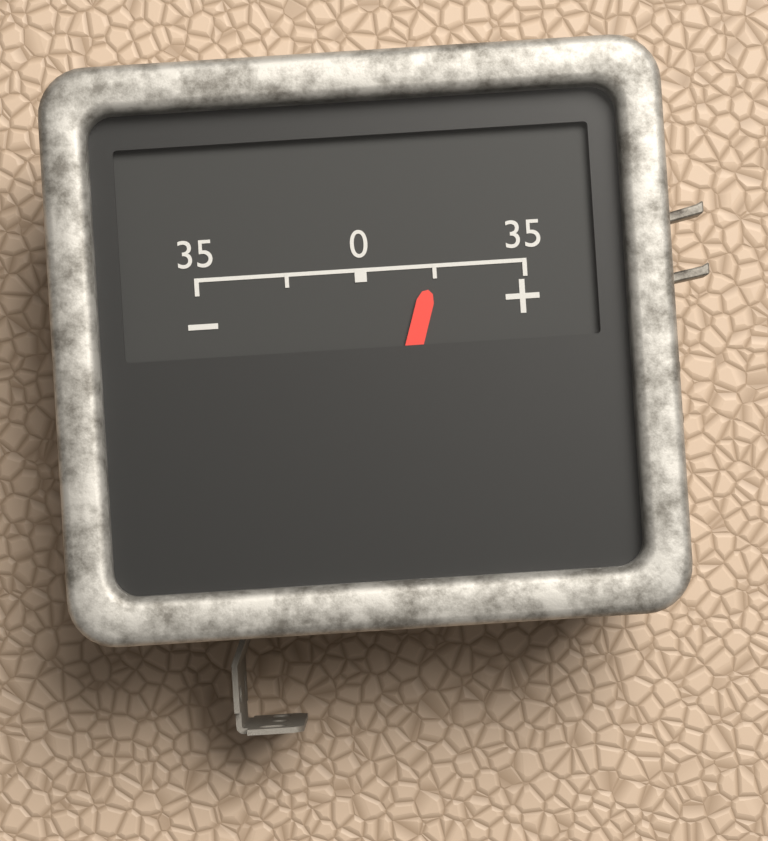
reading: 17.5 (no unit)
